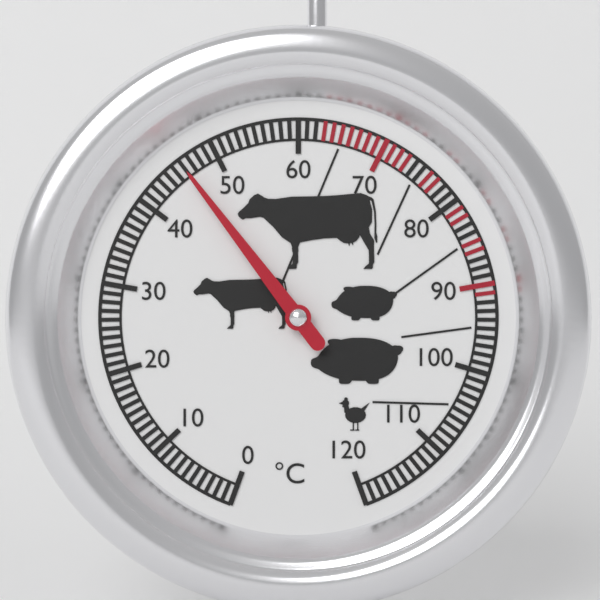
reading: 46 °C
